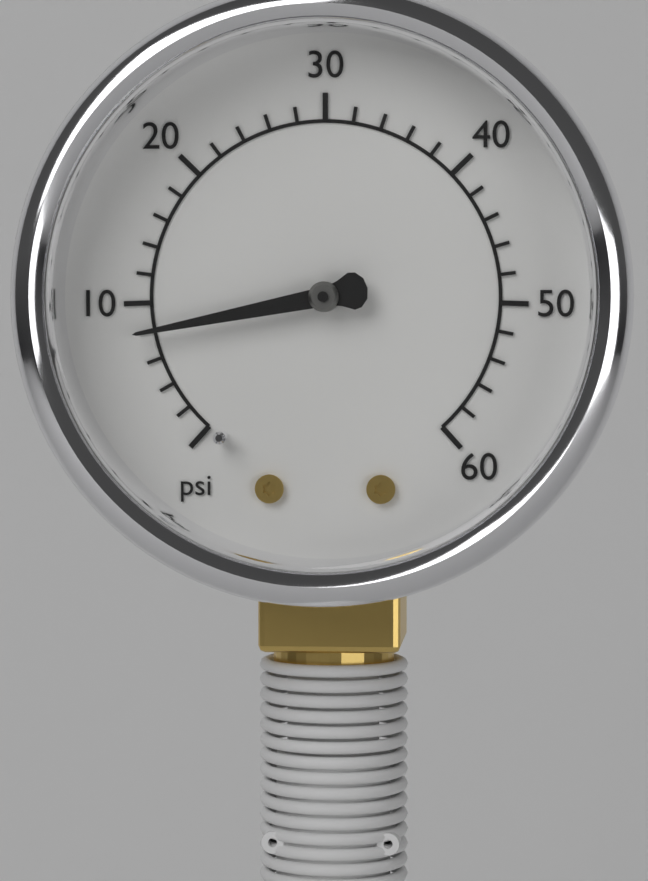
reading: 8 psi
